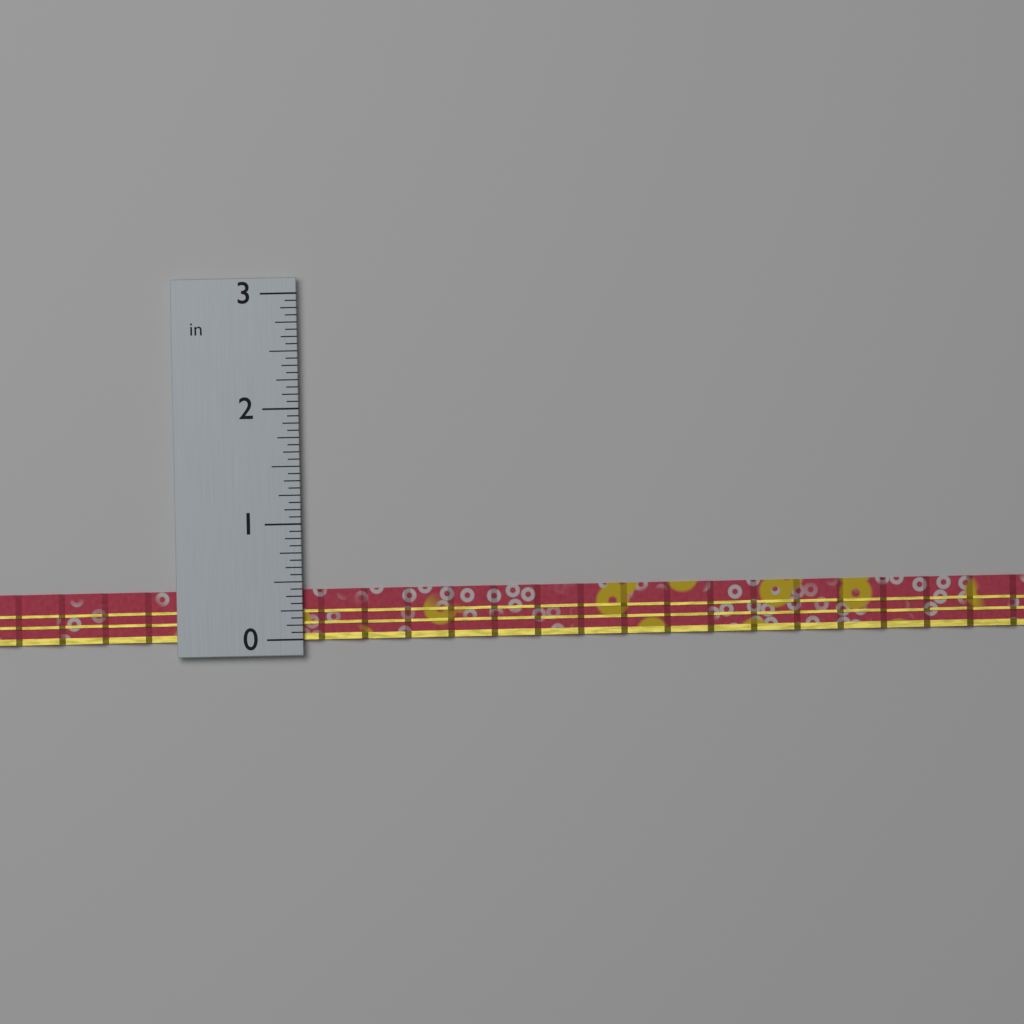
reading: 0.4375 in
